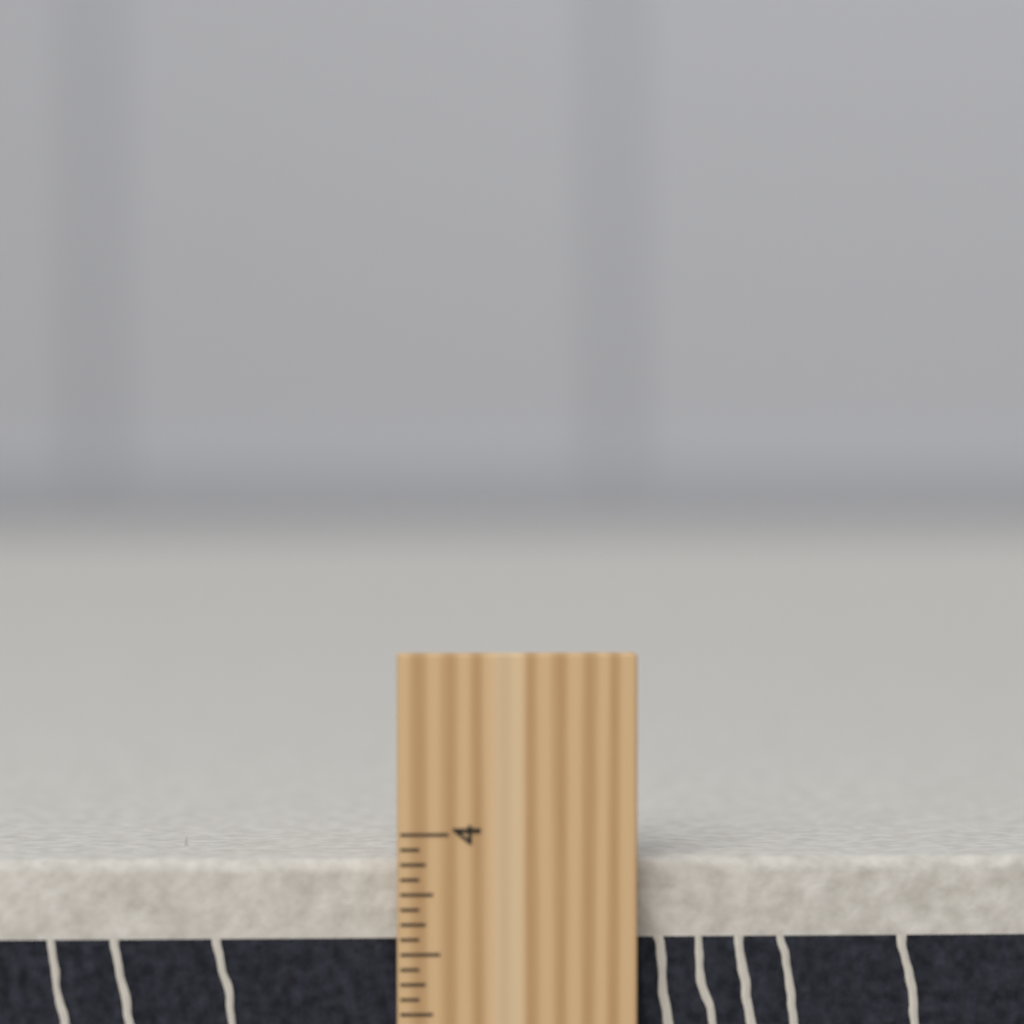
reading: 3.9375 inch
